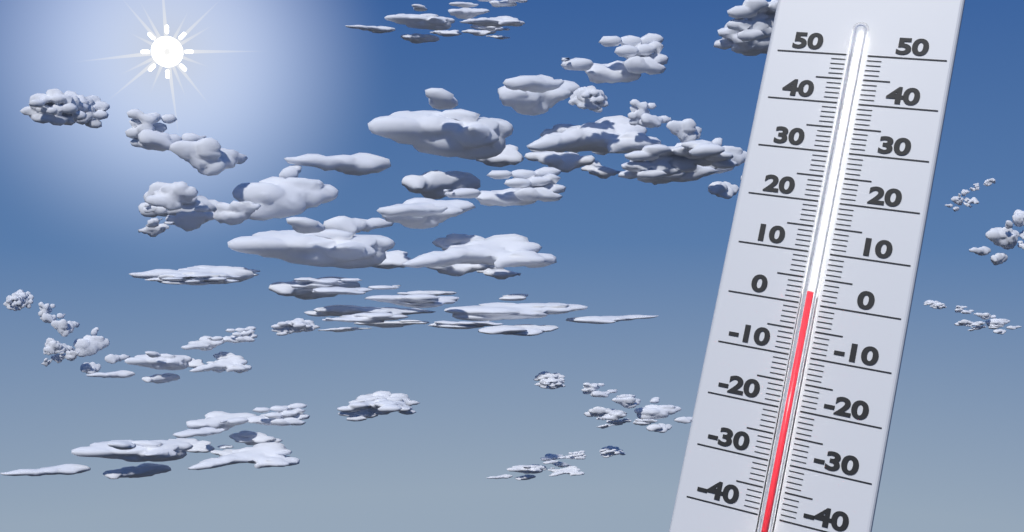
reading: 2 (no unit)
